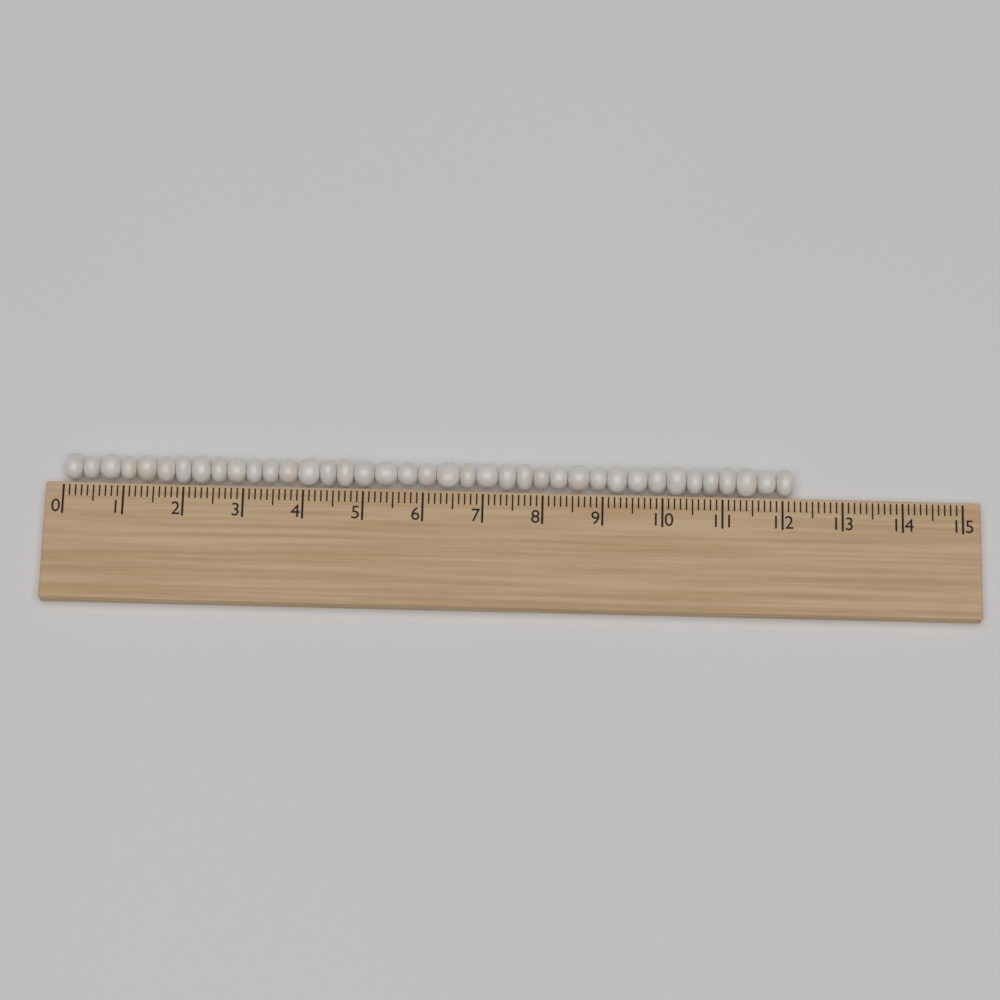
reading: 12.2 (no unit)
